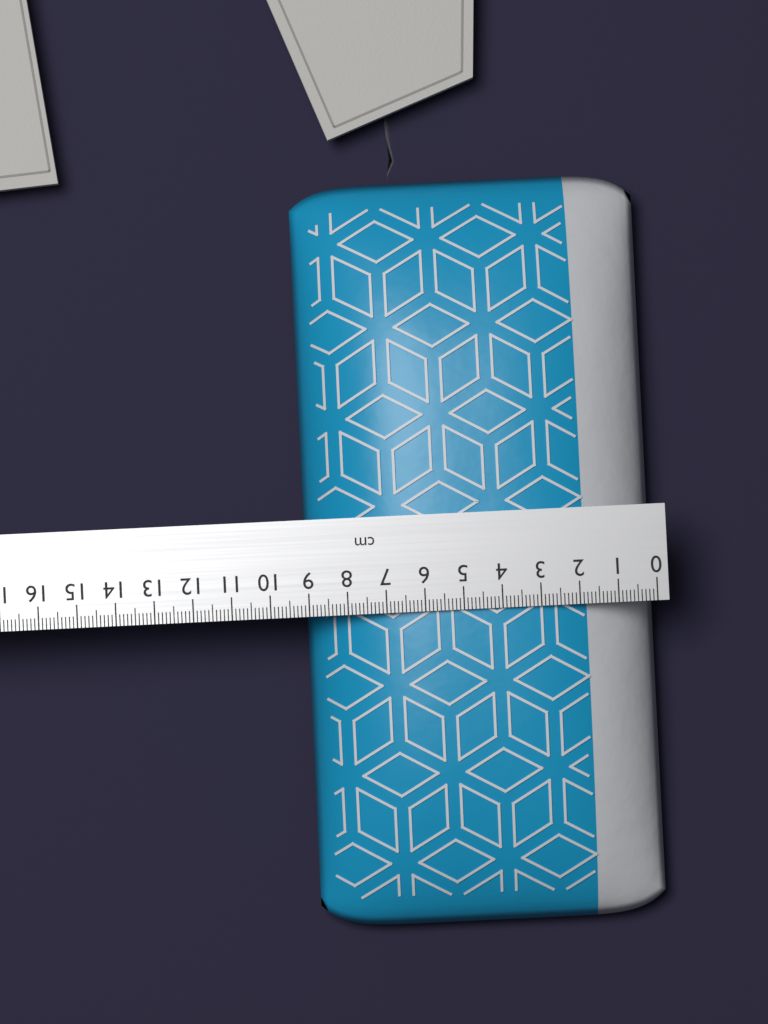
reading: 9.1 cm
